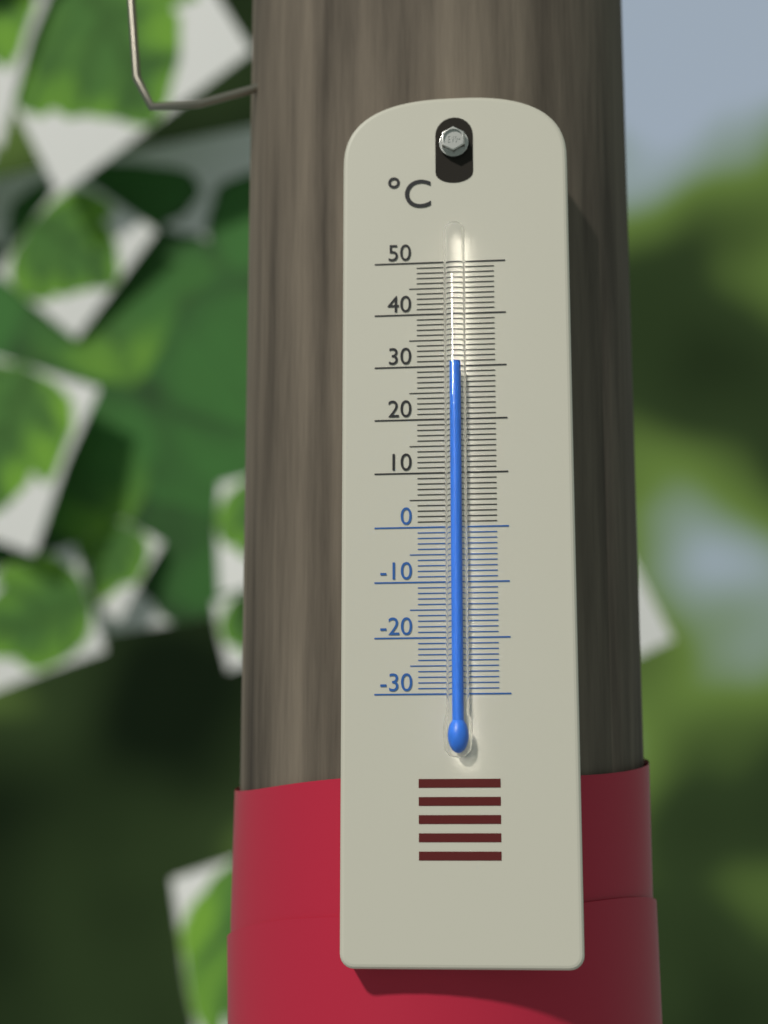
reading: 30 °C
